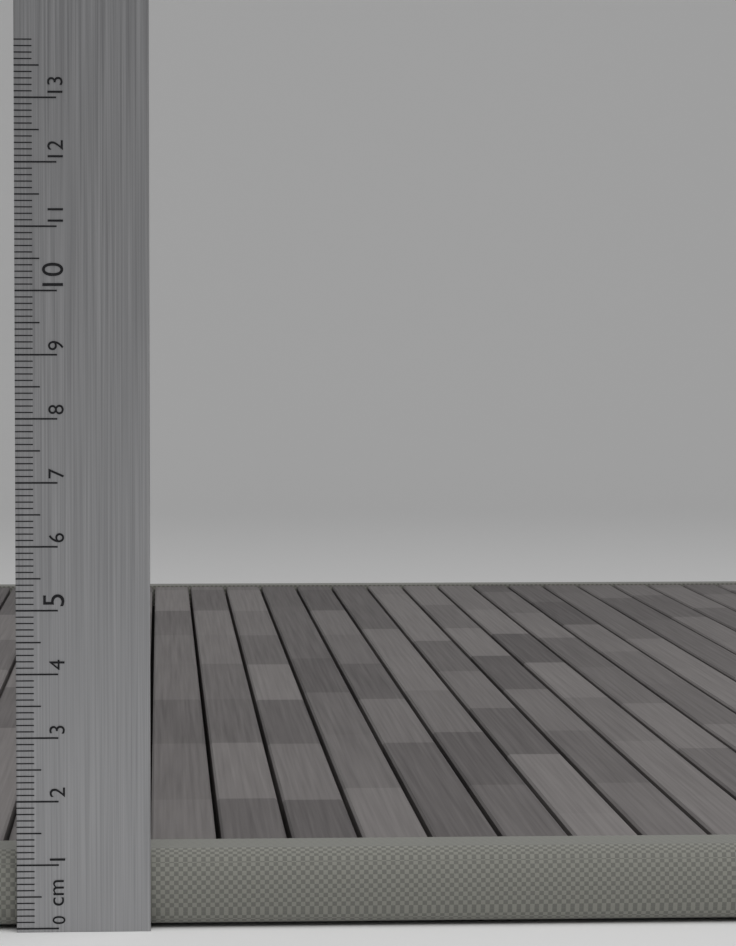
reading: 1.2 cm
